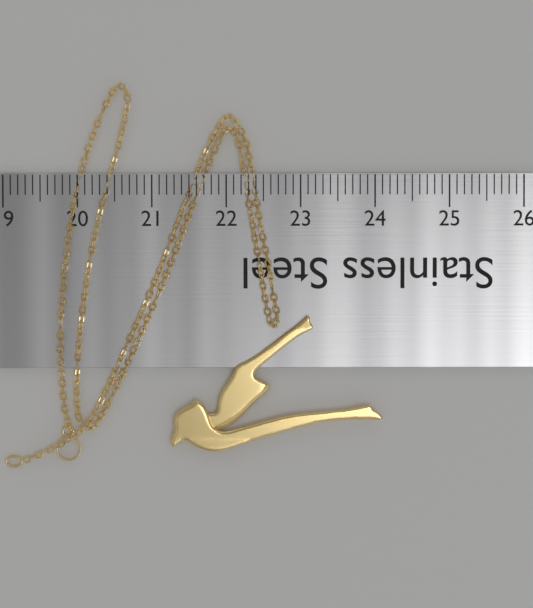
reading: 24.1 (no unit)
